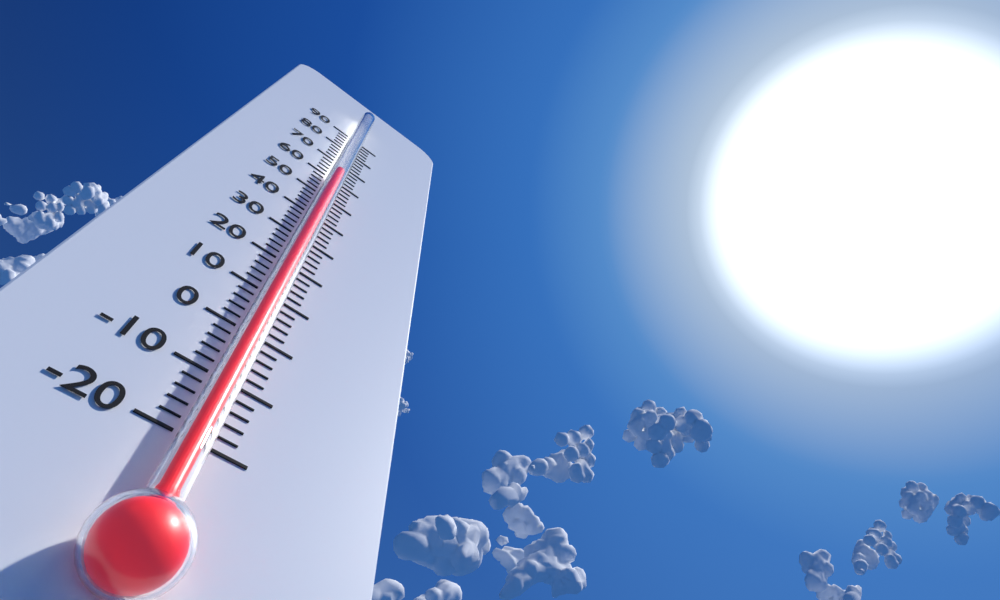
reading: 60 (no unit)
